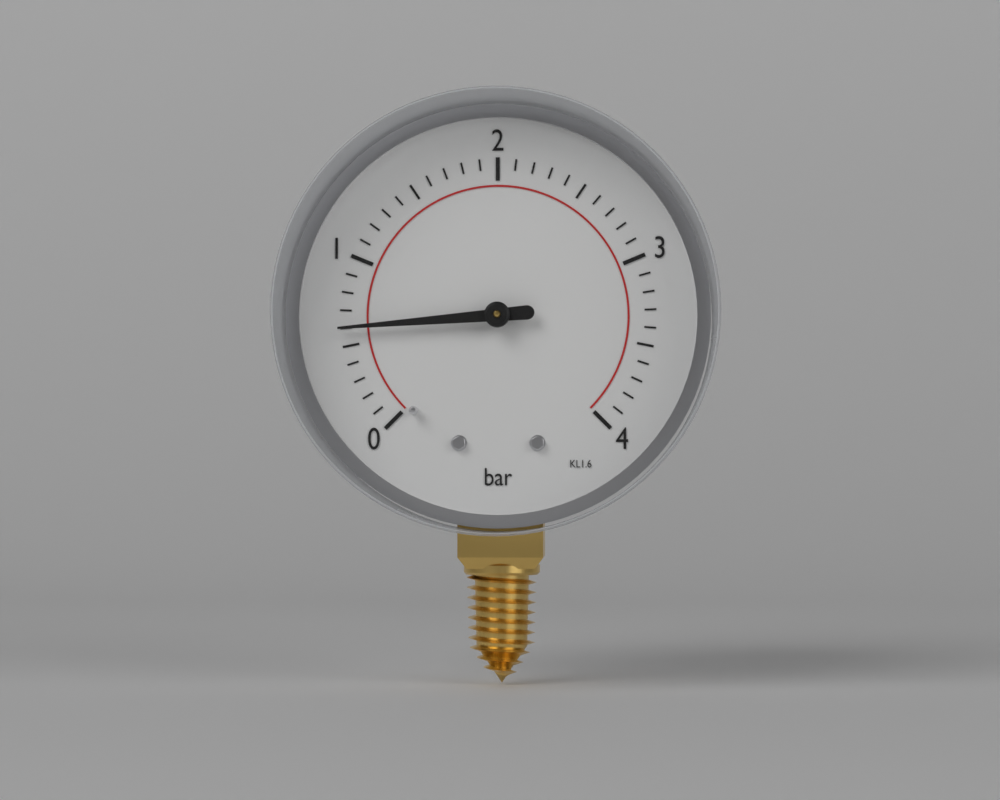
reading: 0.6 bar
